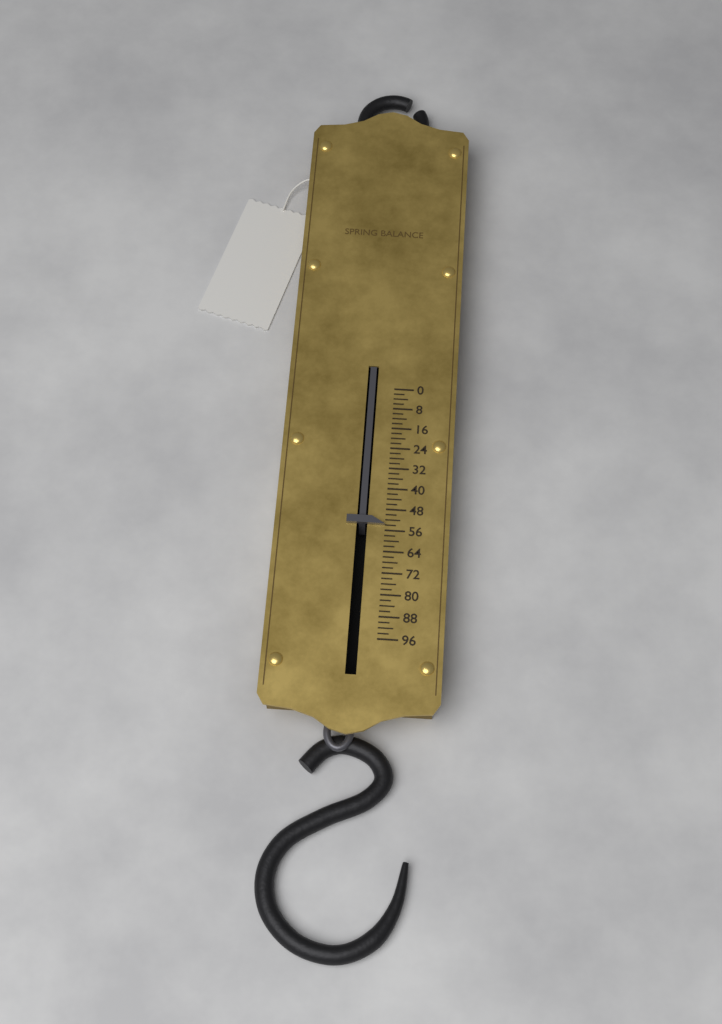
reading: 54 (no unit)
